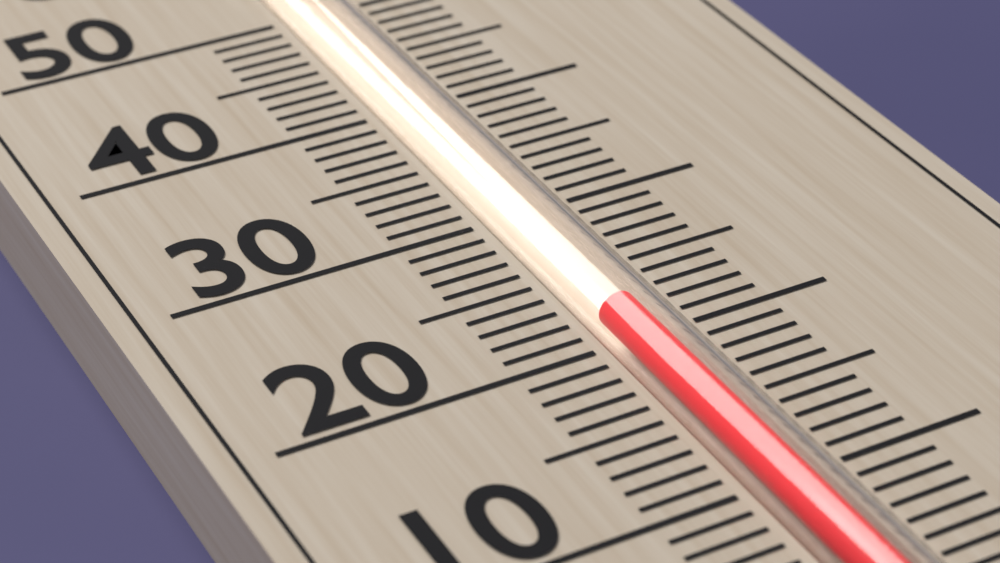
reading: 22 °C
